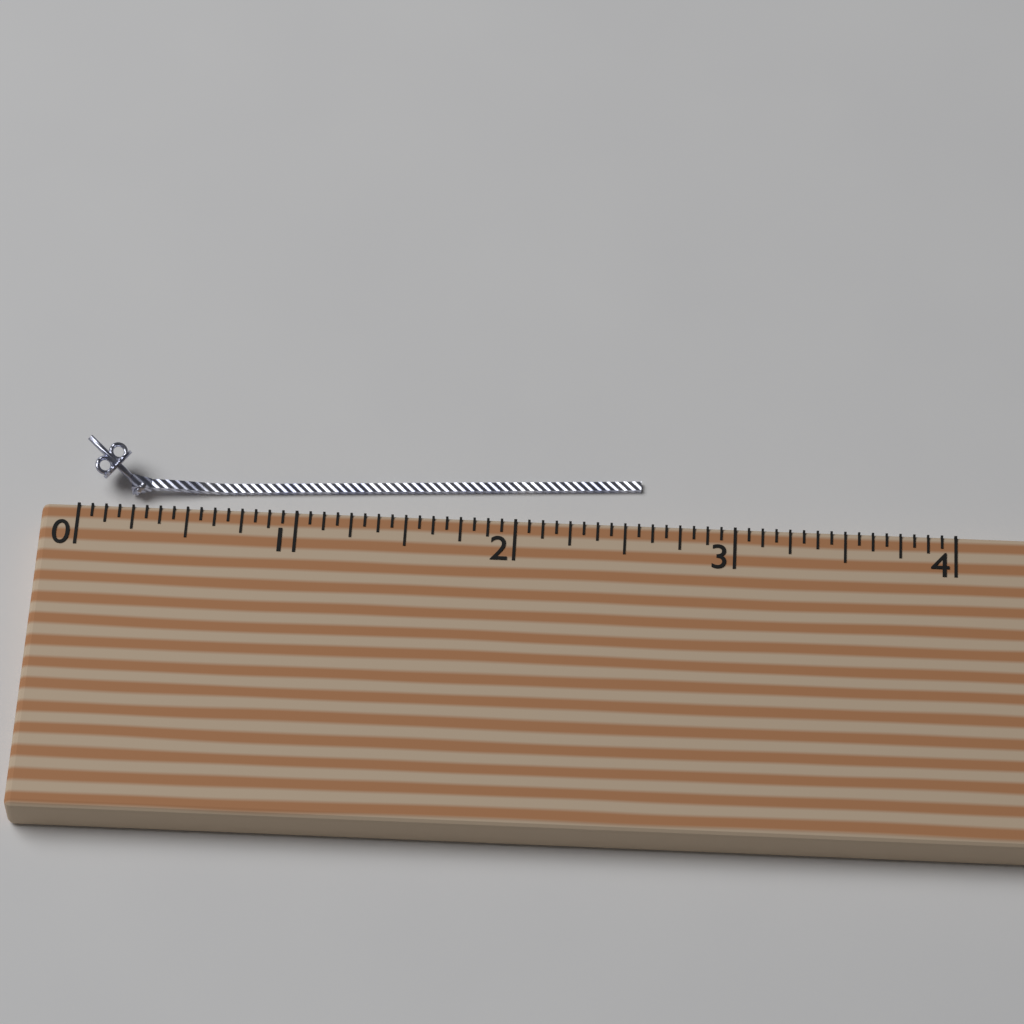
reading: 2.5625 (no unit)
